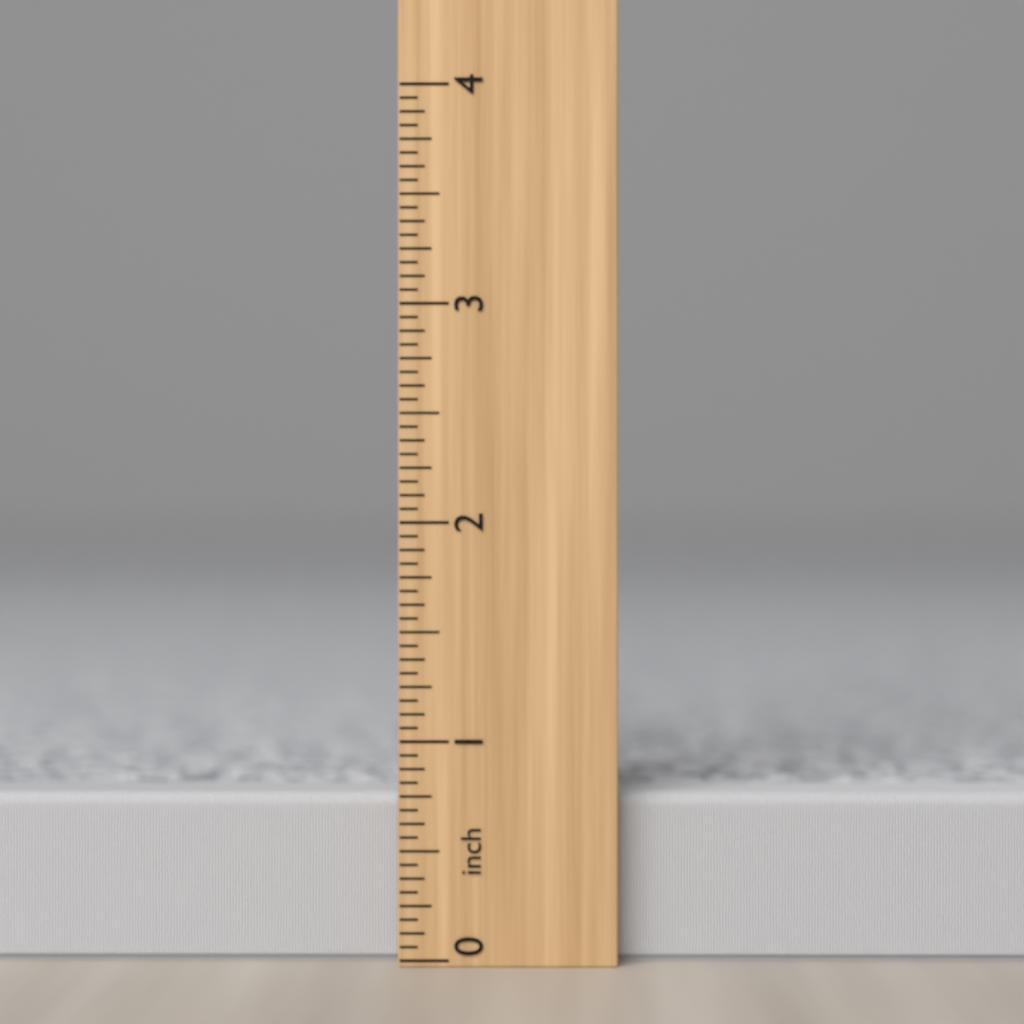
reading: 0.7500 inch
